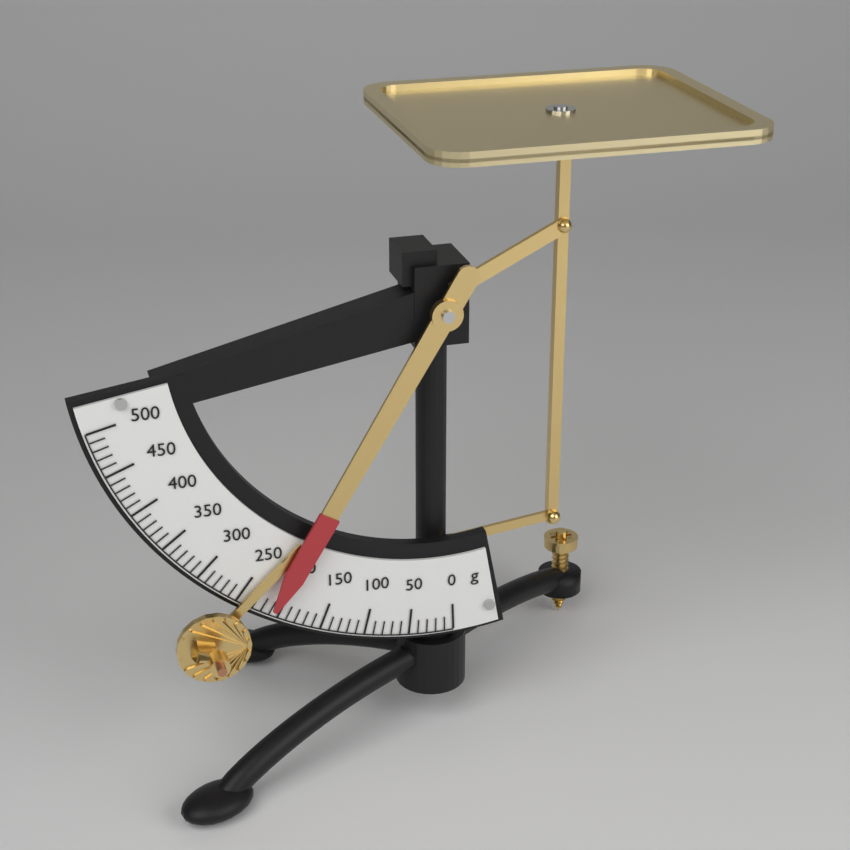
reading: 210 g
